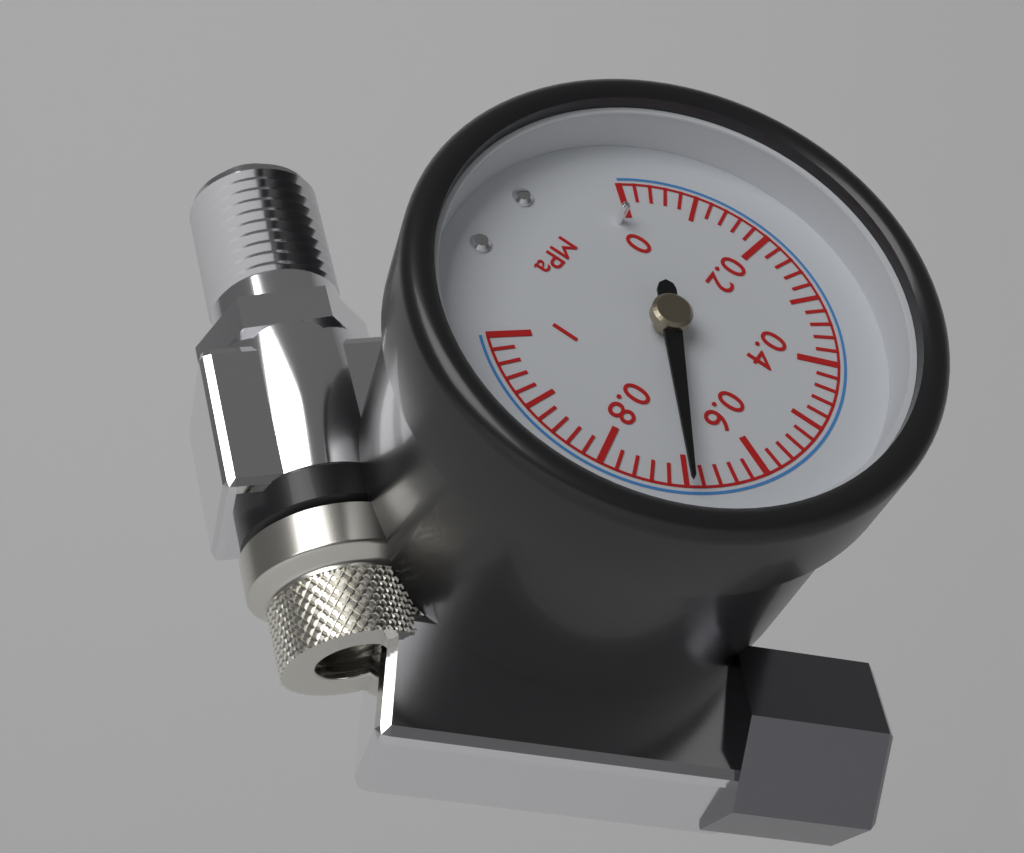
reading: 0.70 MPa
